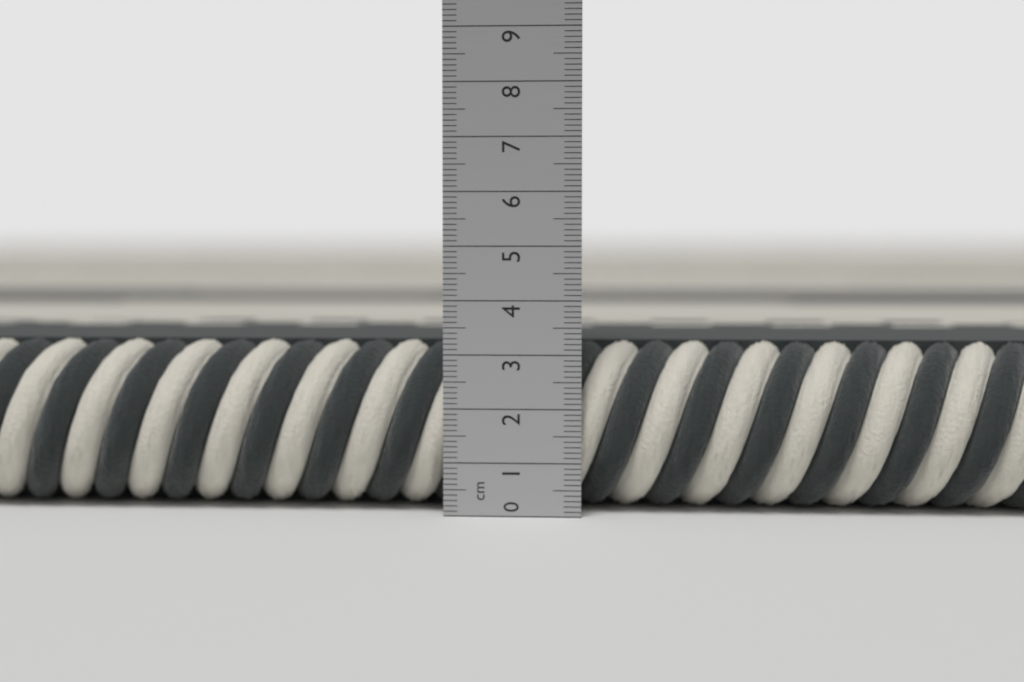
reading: 3.2 cm
